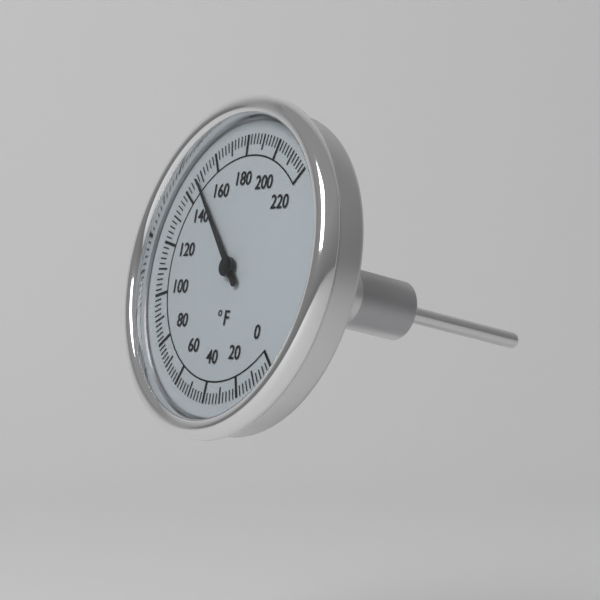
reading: 148 °F
